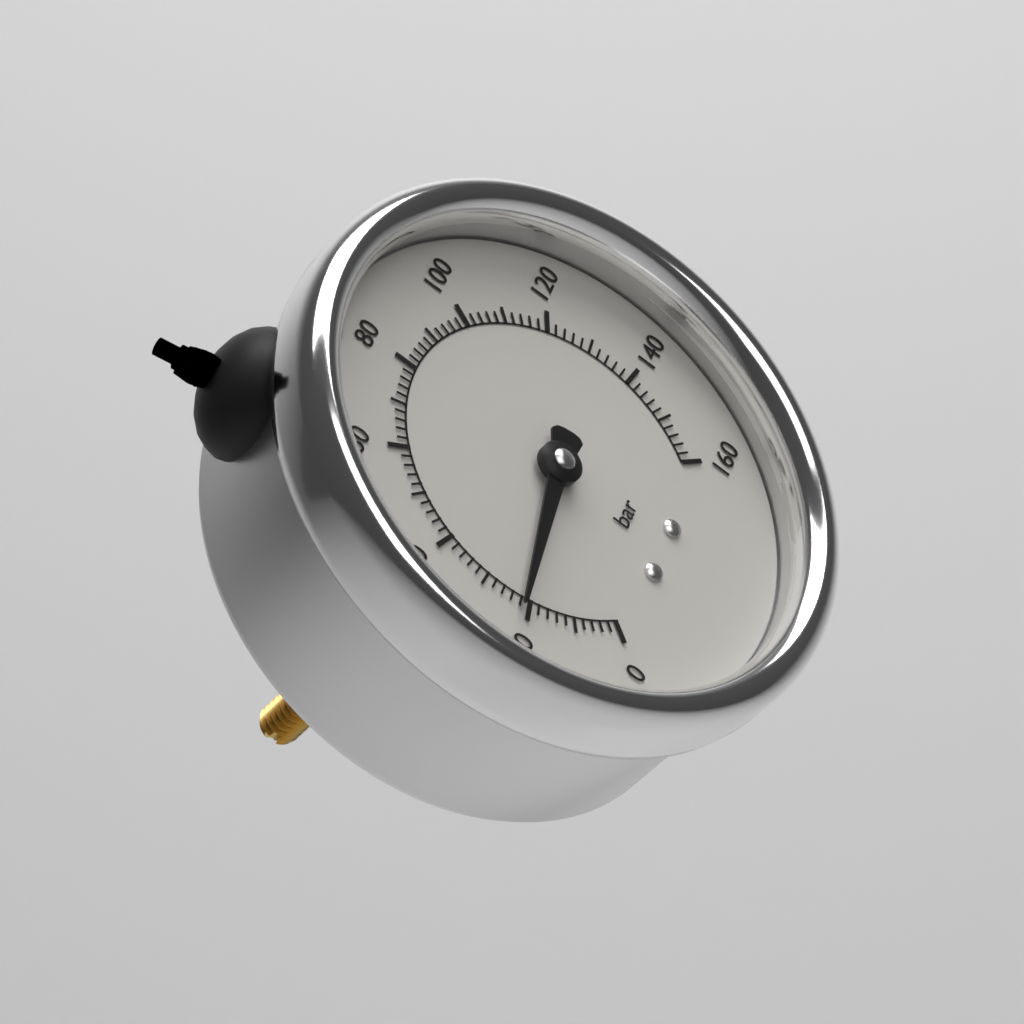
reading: 22 bar
